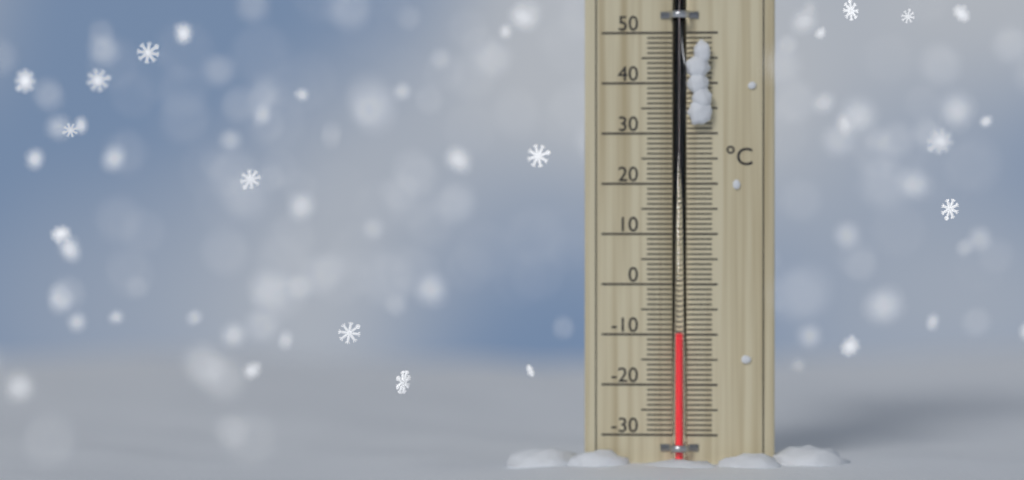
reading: -10 °C
